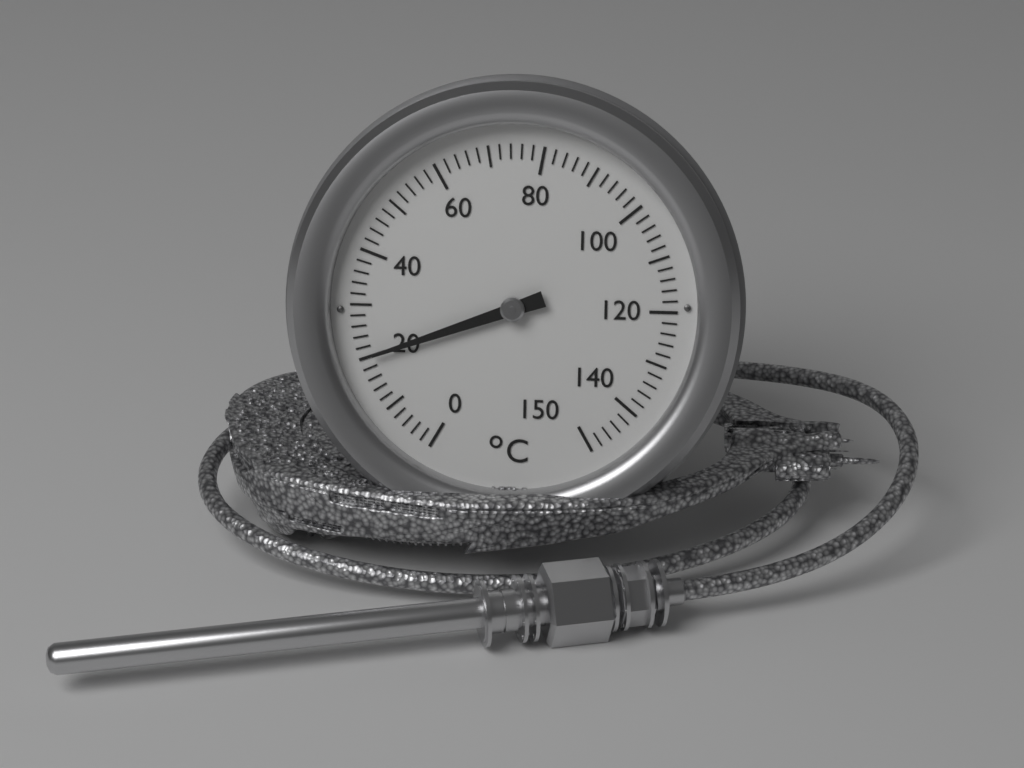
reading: 20 °C
